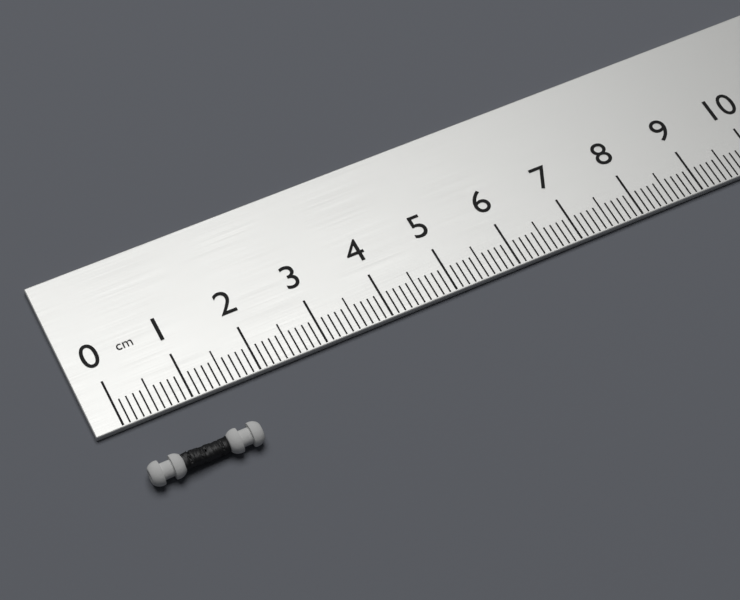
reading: 1.6 cm
